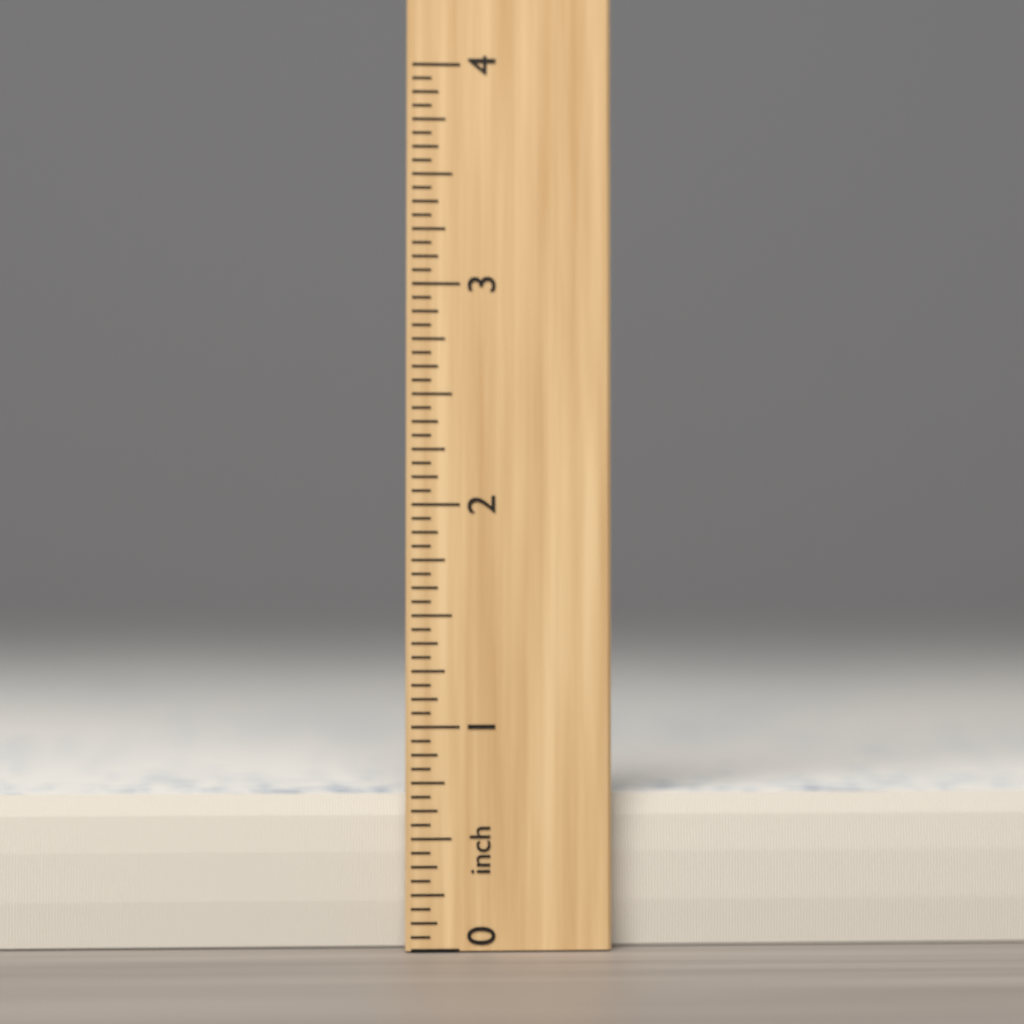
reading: 0.6875 inch
